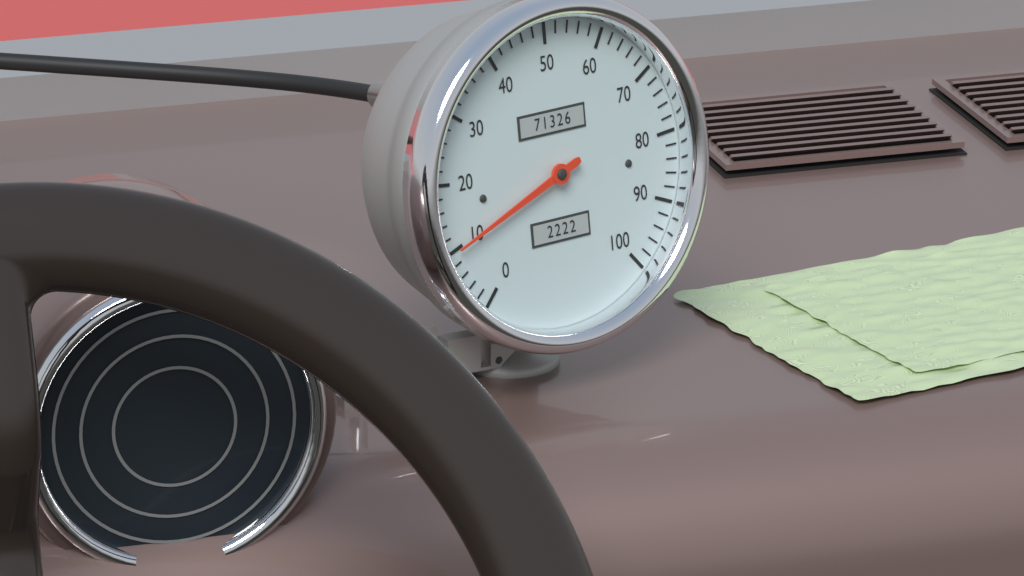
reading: 10 (no unit)
